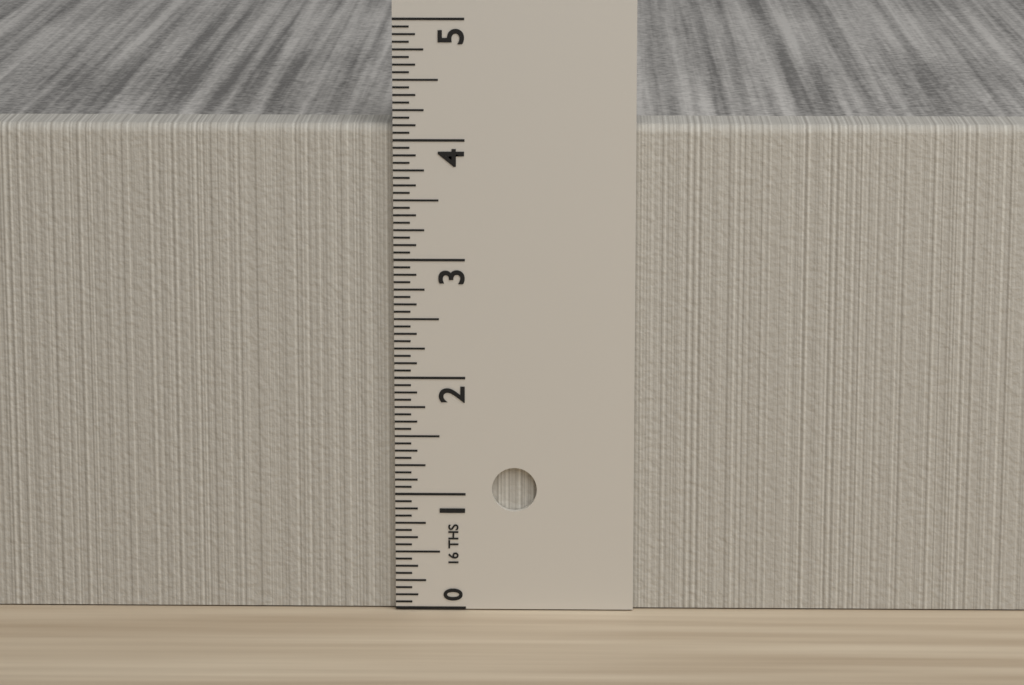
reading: 4.1250 in
